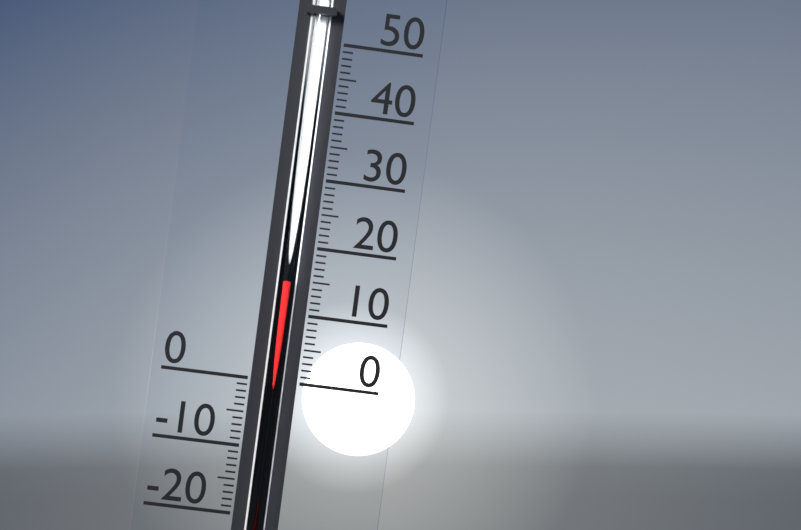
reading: 15 (no unit)
